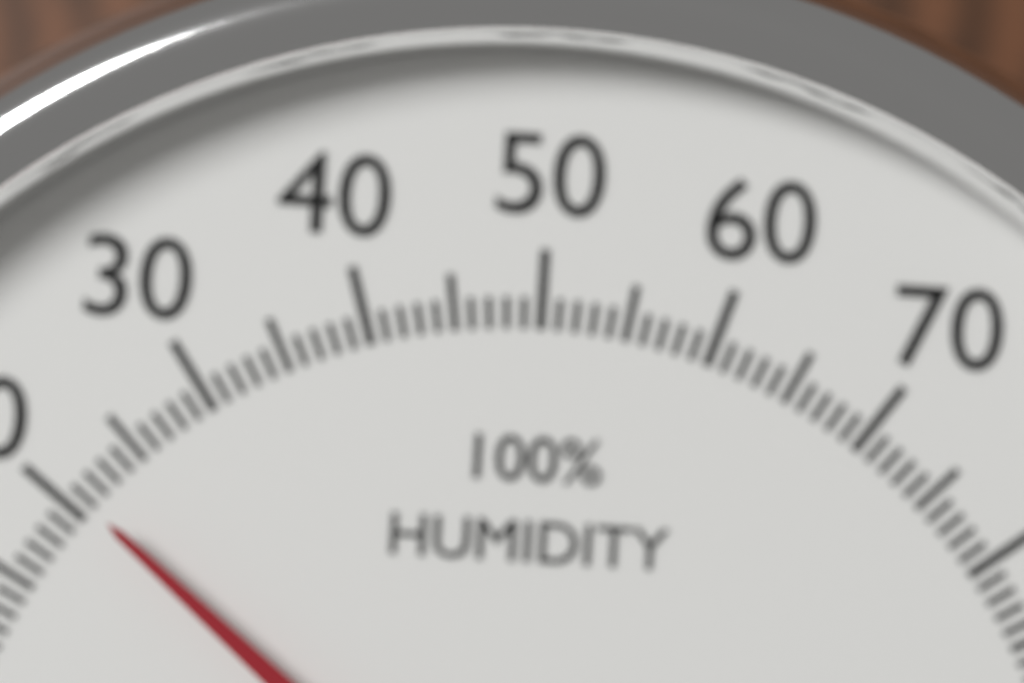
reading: 21 %
